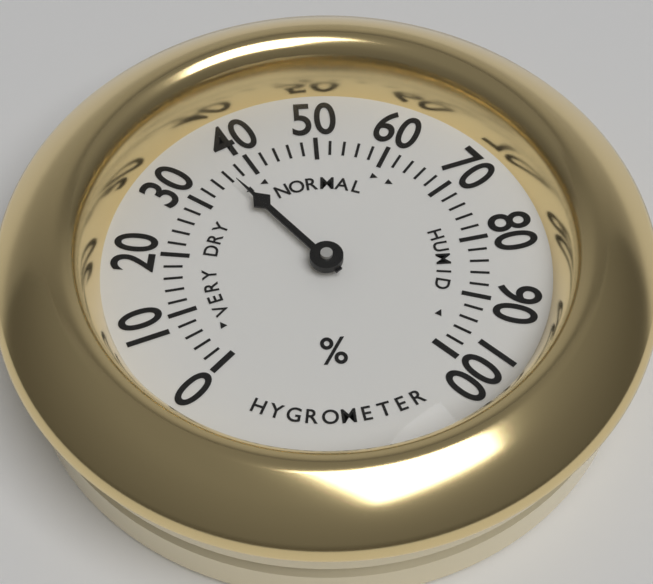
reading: 36 %
